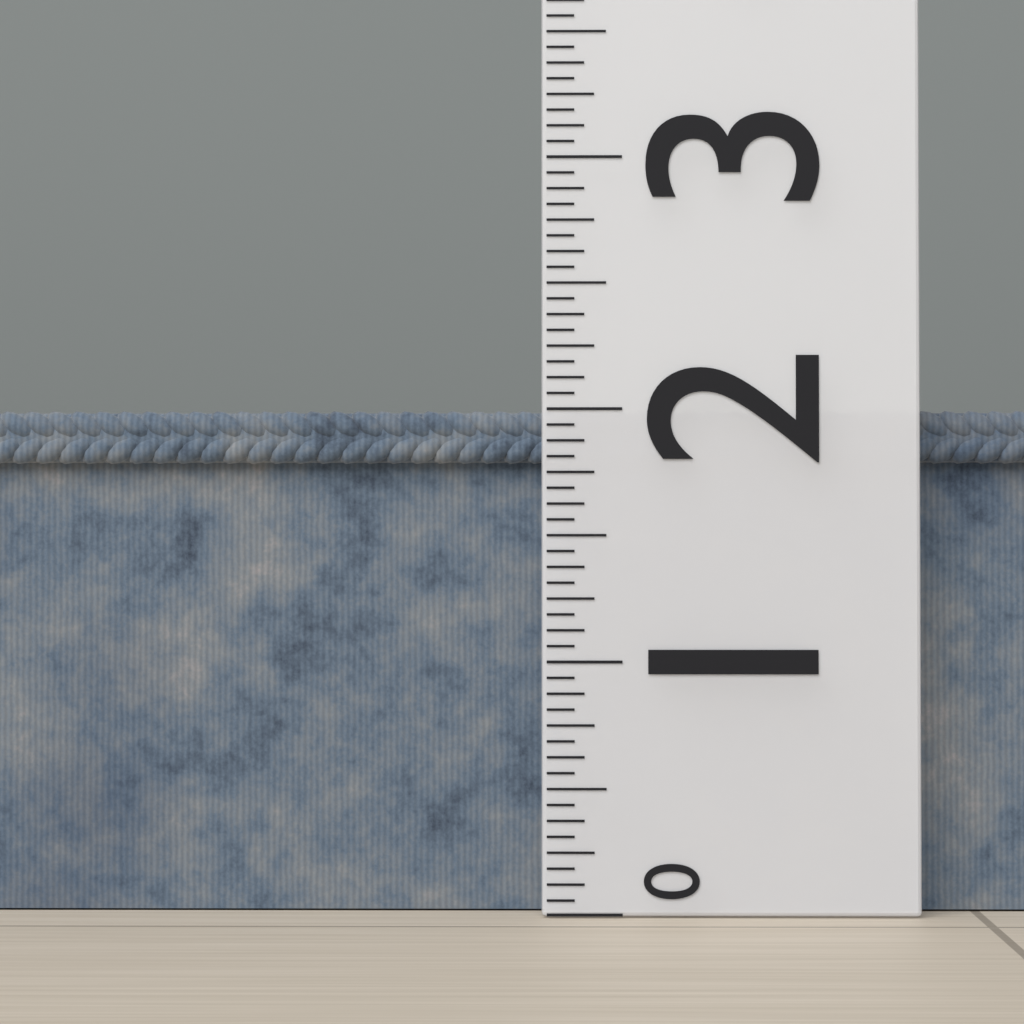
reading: 2.0000 (no unit)
